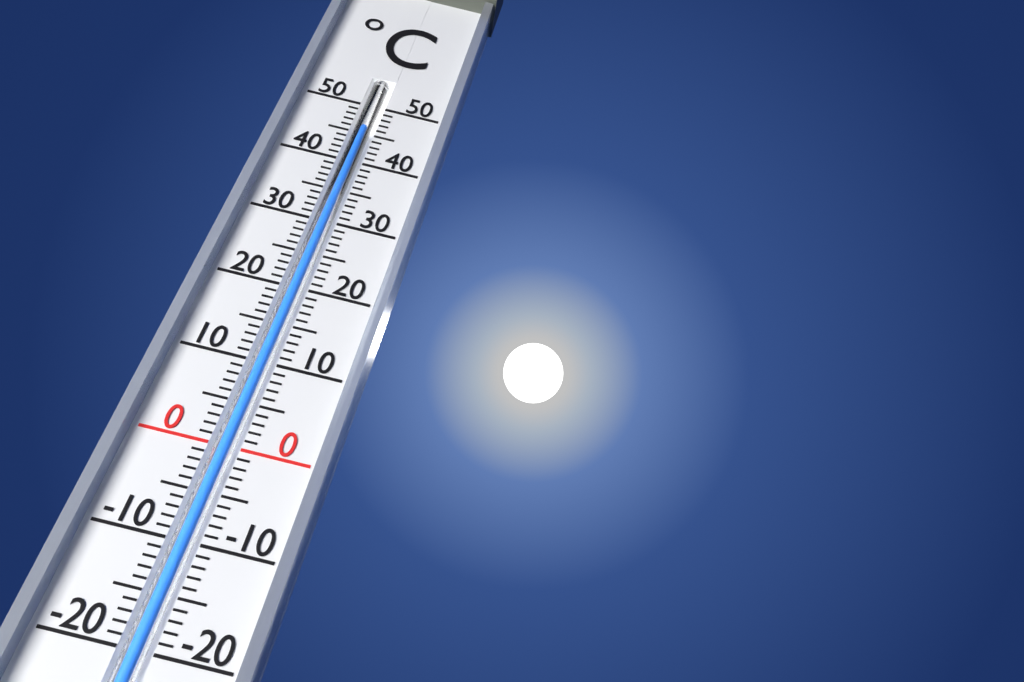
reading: 46 °C
